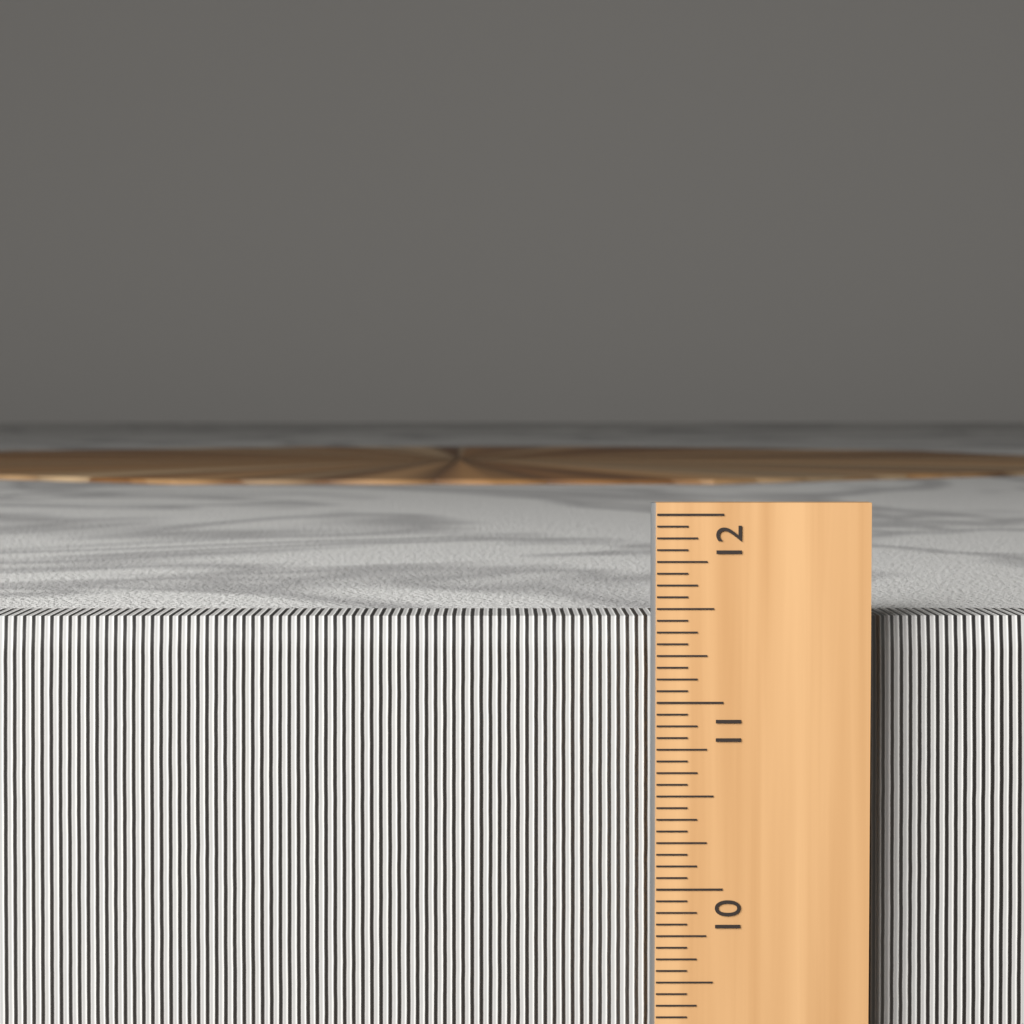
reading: 11.4375 in
